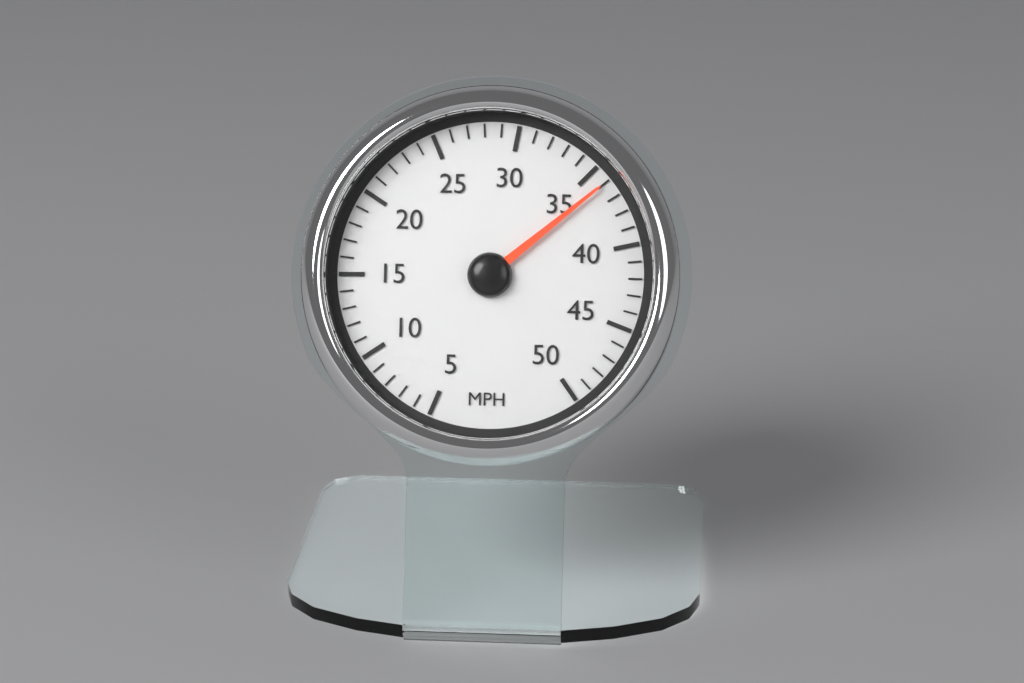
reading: 36 MPH
